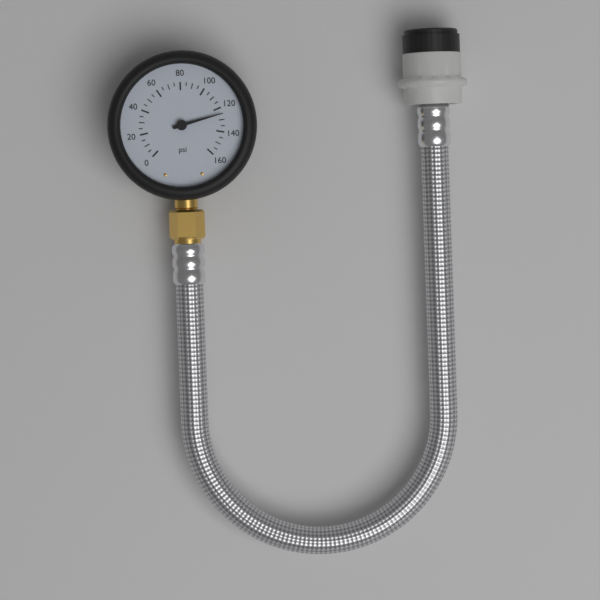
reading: 125 psi
